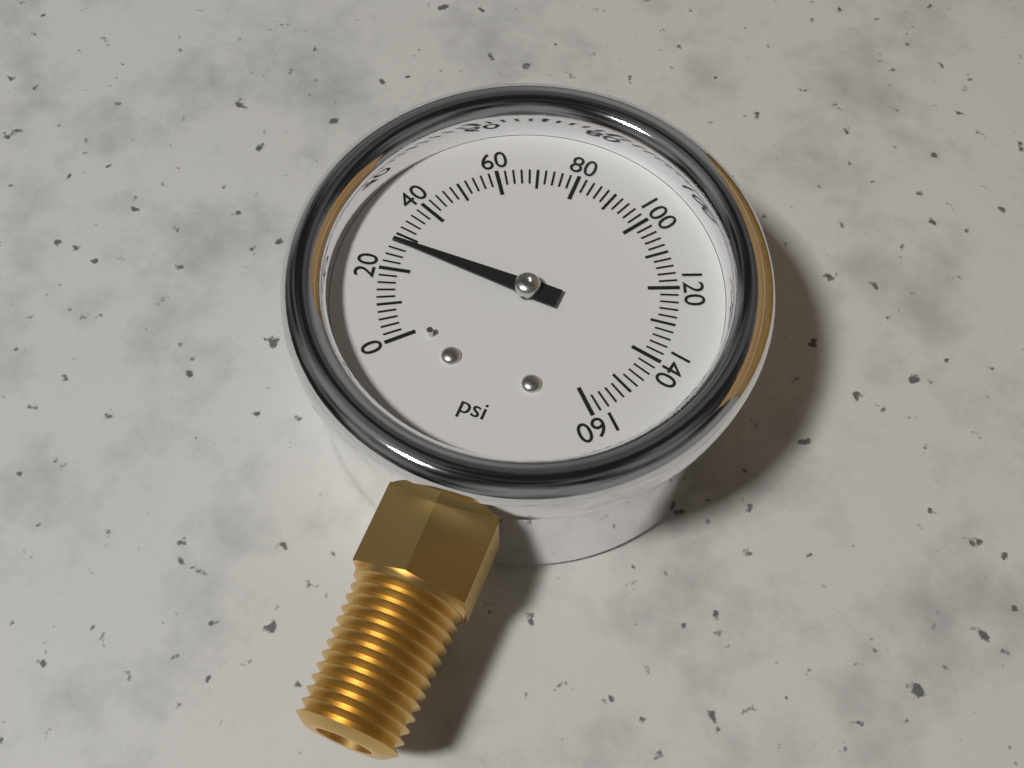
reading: 28 psi
